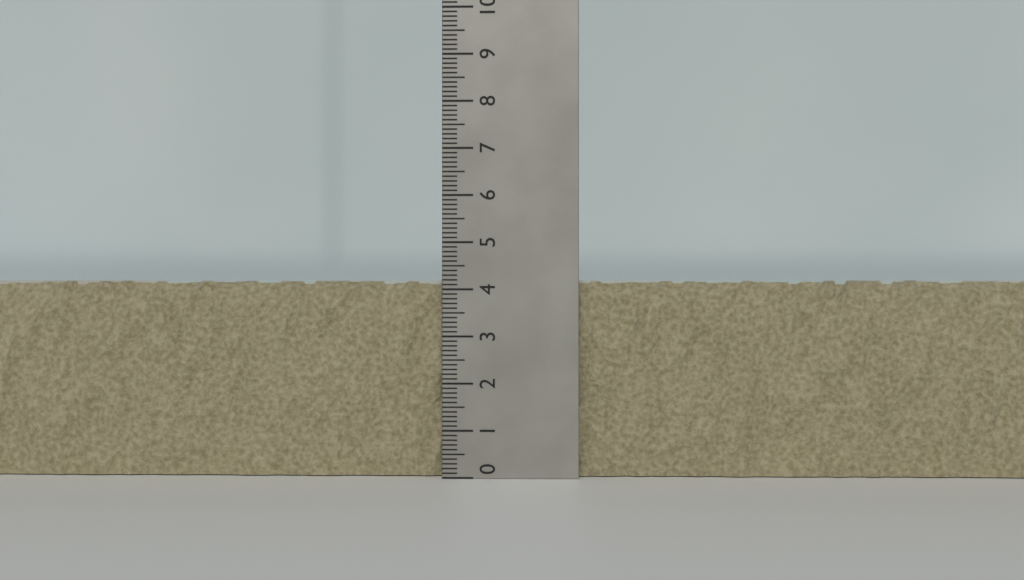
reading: 4.2 (no unit)
